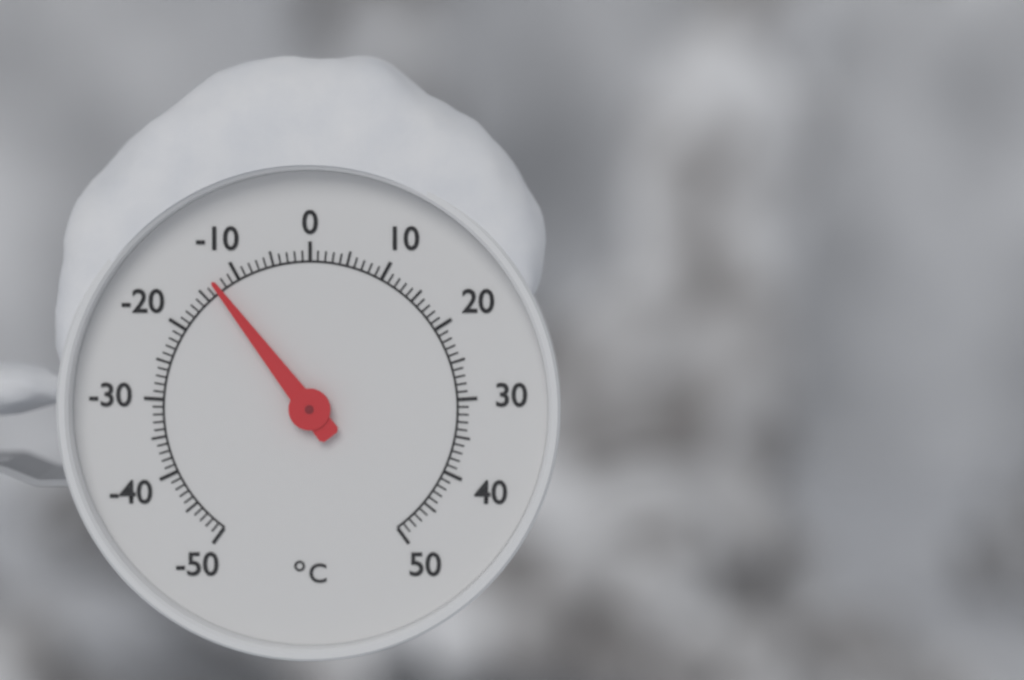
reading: -13 °C
